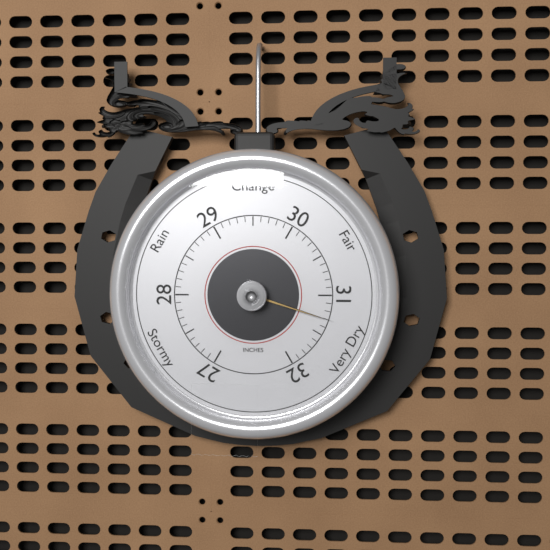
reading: 31.3 inHg
